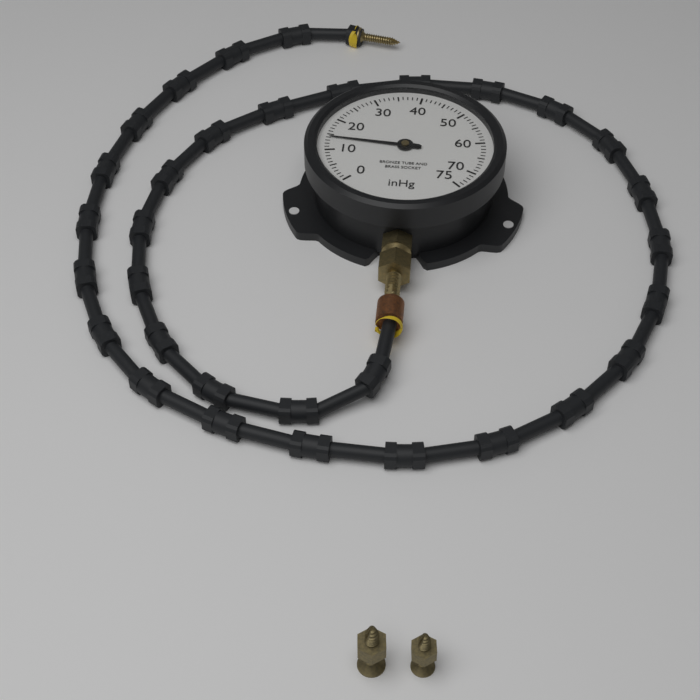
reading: 14 inHg
